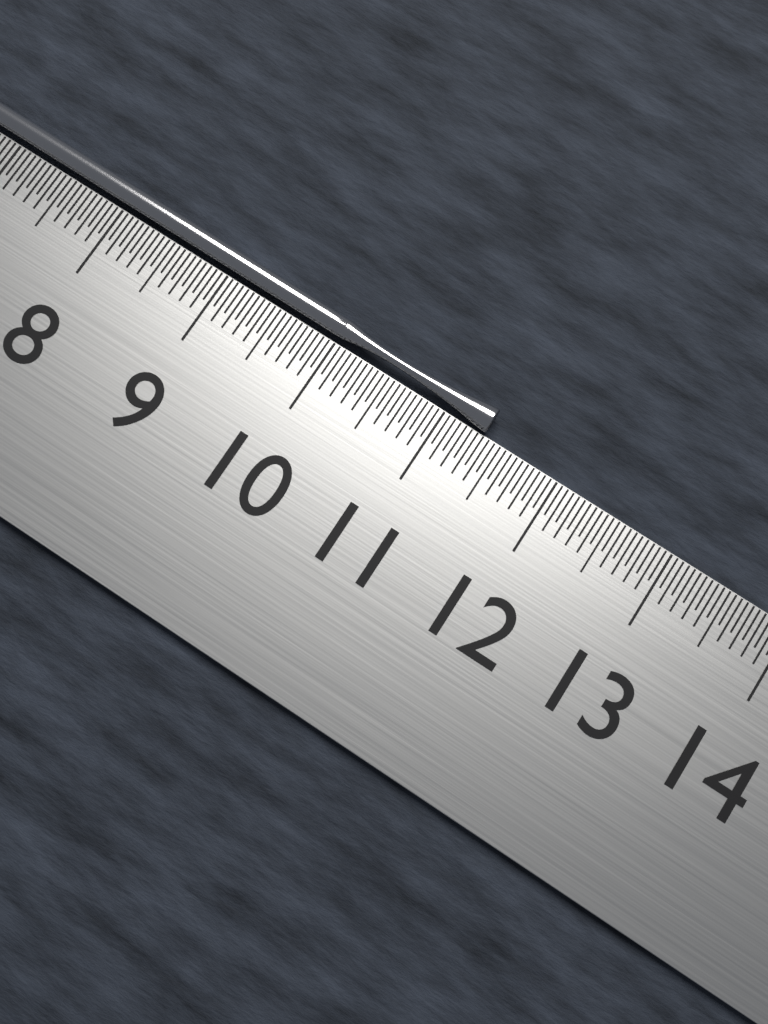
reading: 11.35 cm
